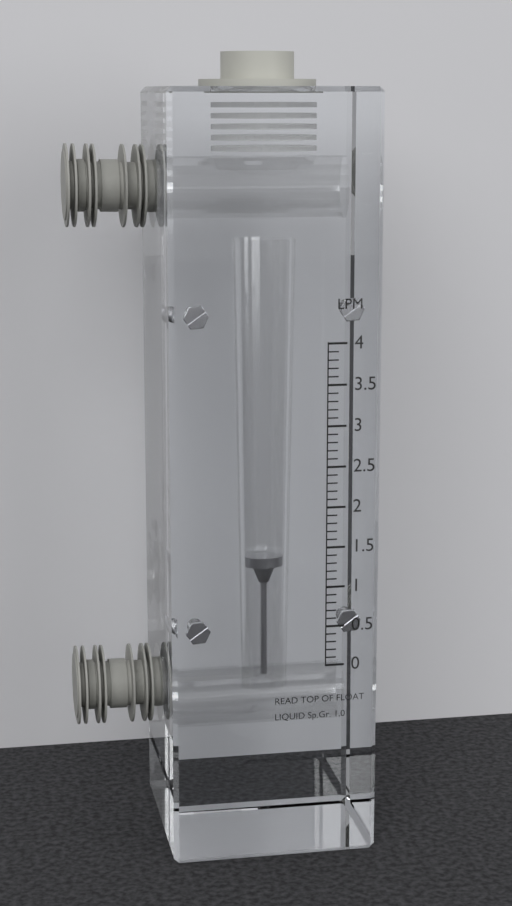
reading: 1.2 LPM
